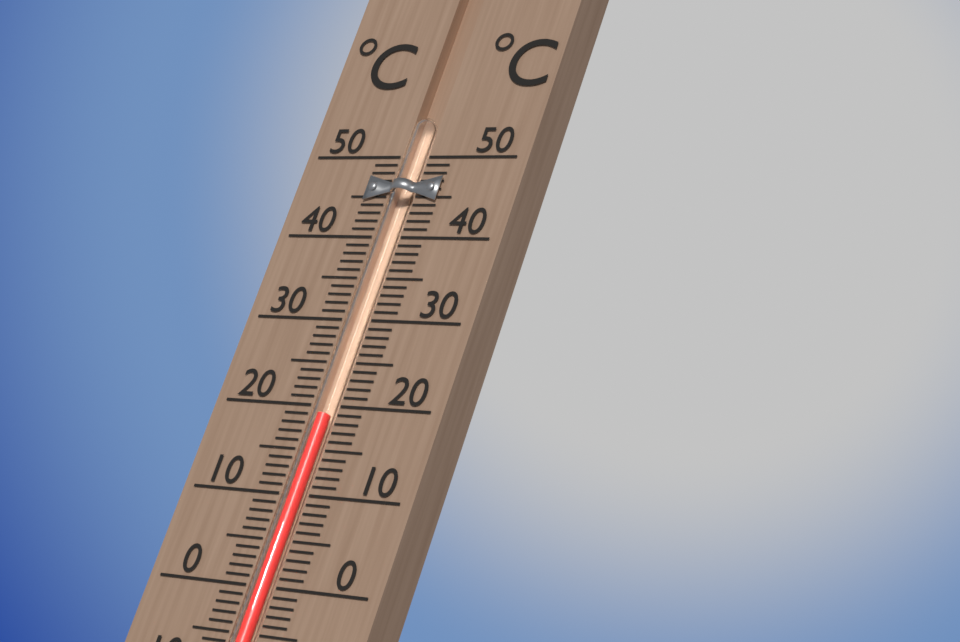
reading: 19 °C
